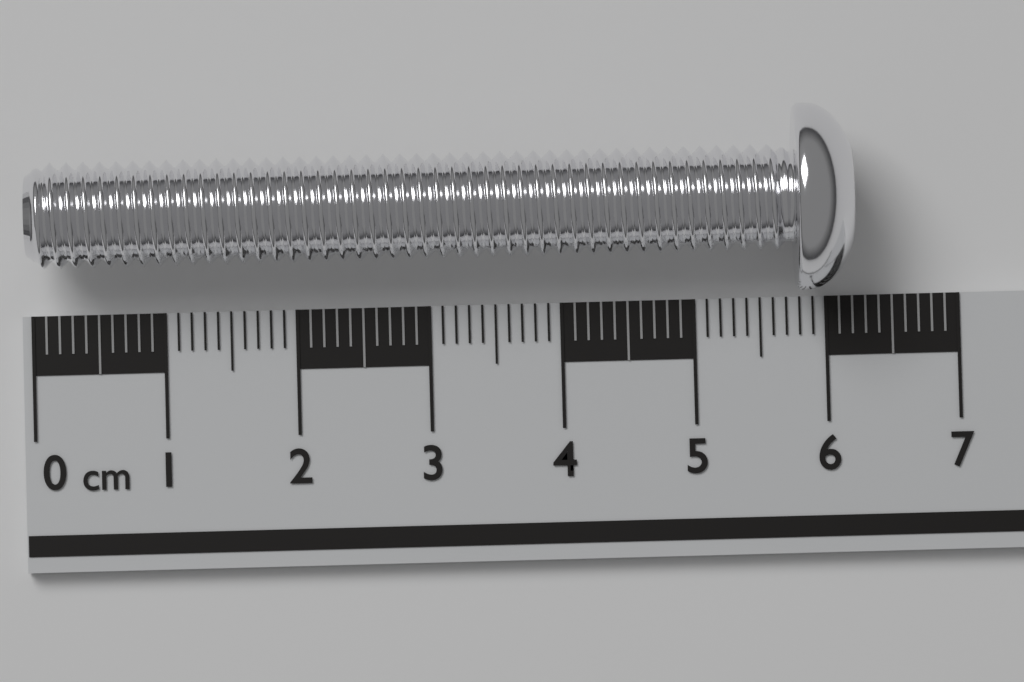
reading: 6.2 cm
